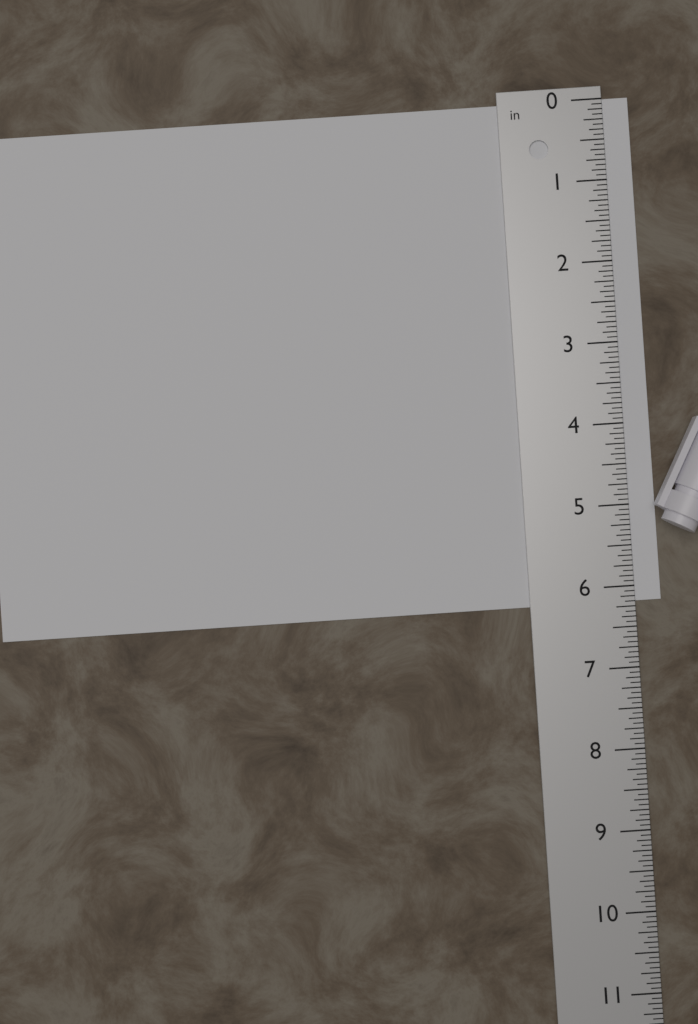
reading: 6.1875 in
